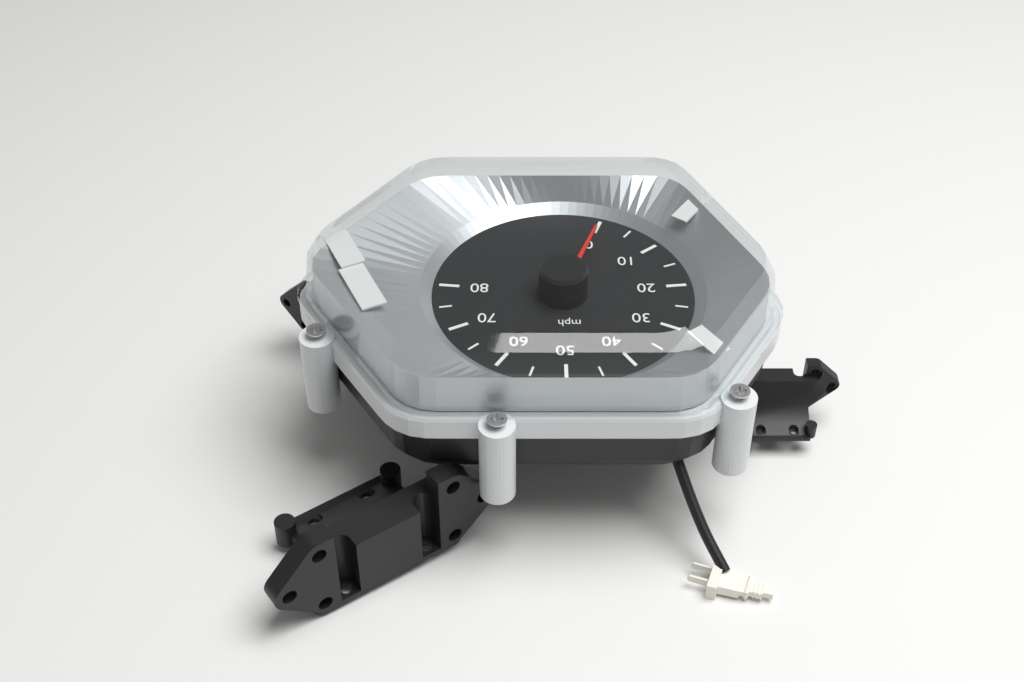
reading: 0 mph
